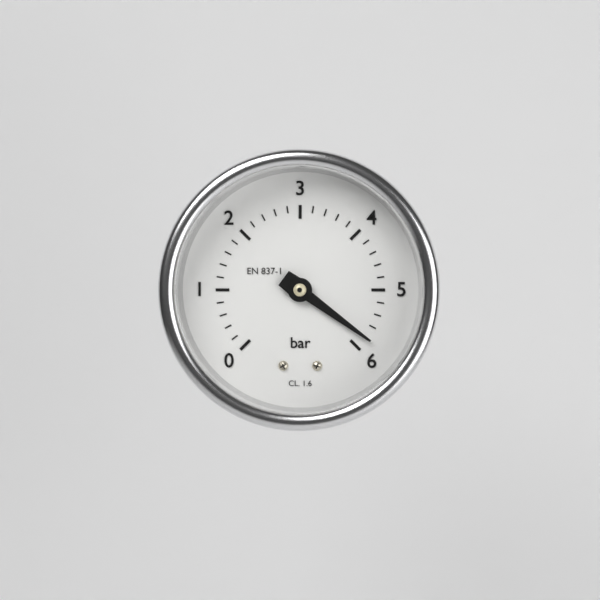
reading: 5.8 bar
